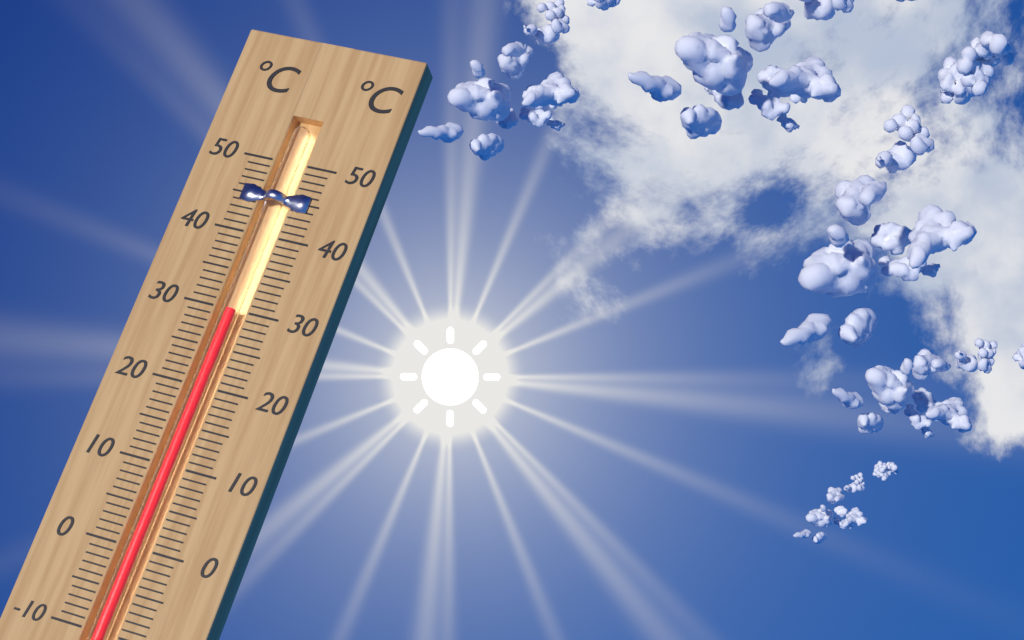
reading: 30 °C
